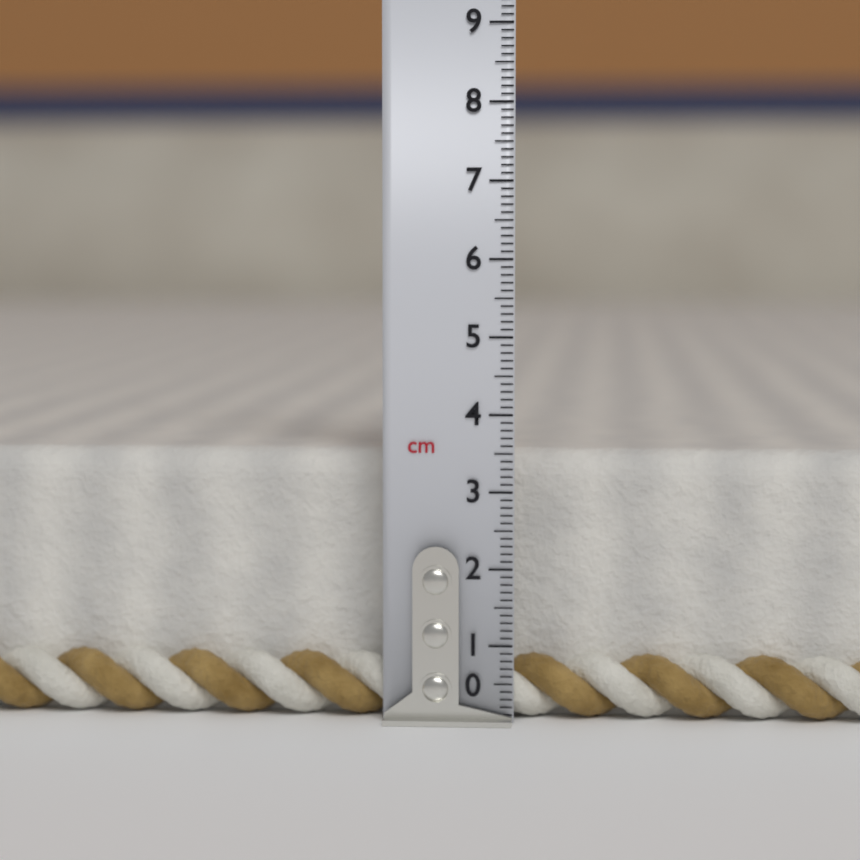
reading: 3.5 cm
